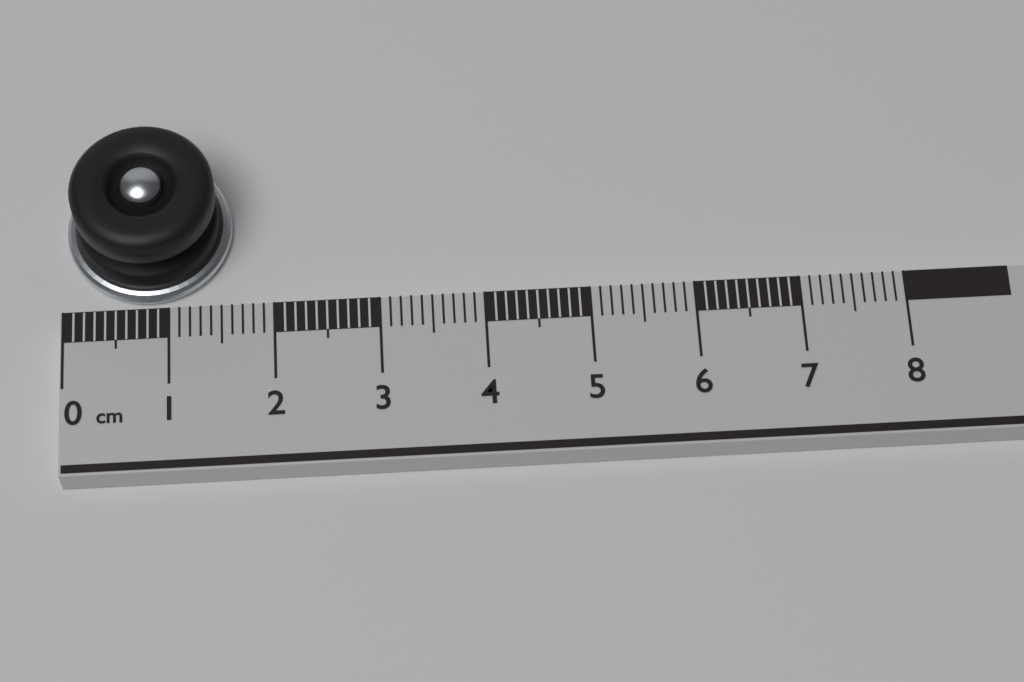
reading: 1.6 cm
